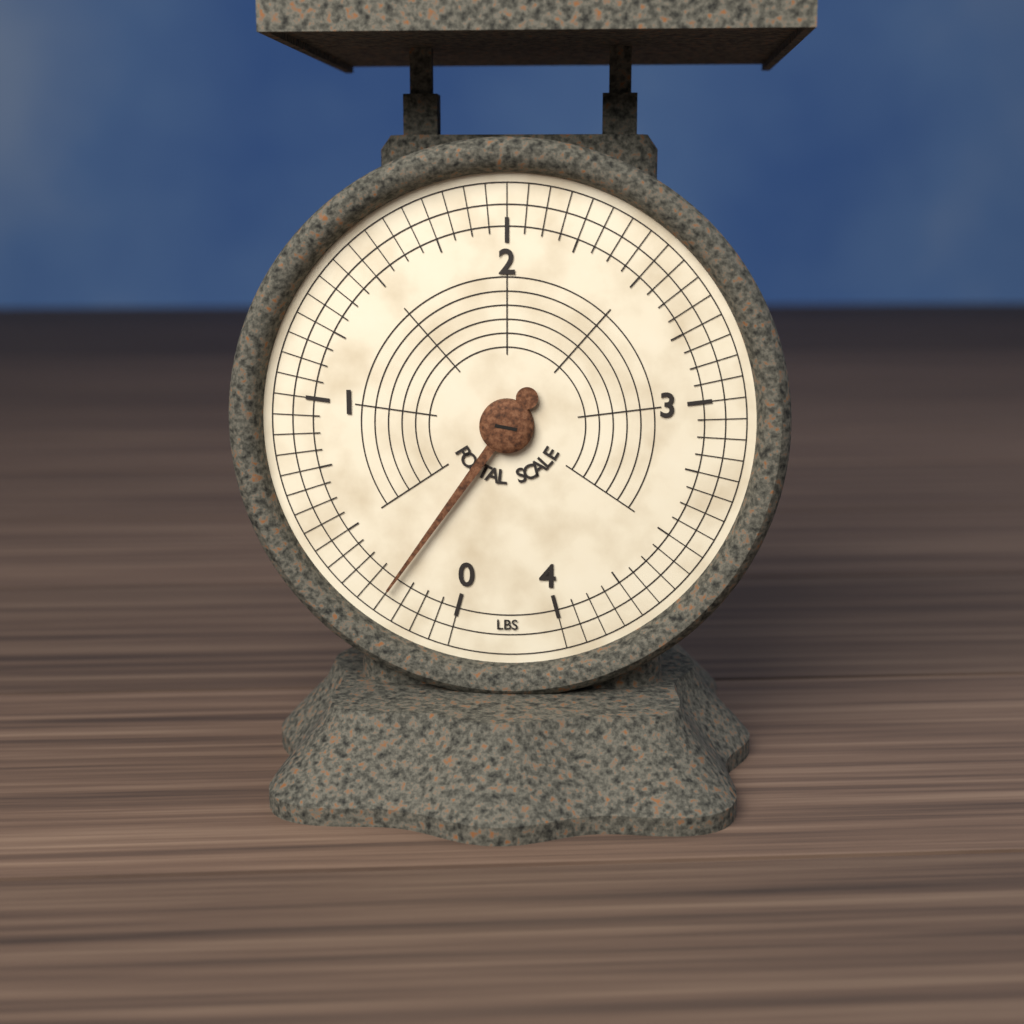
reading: 0.2500 lbs
